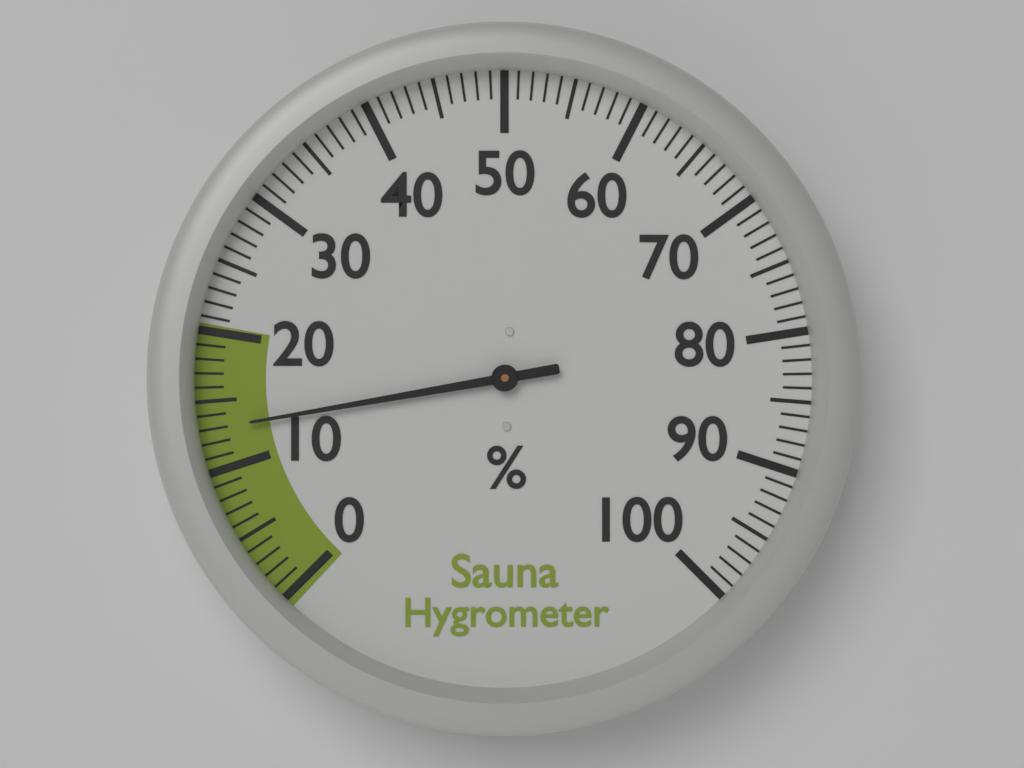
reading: 13 %
